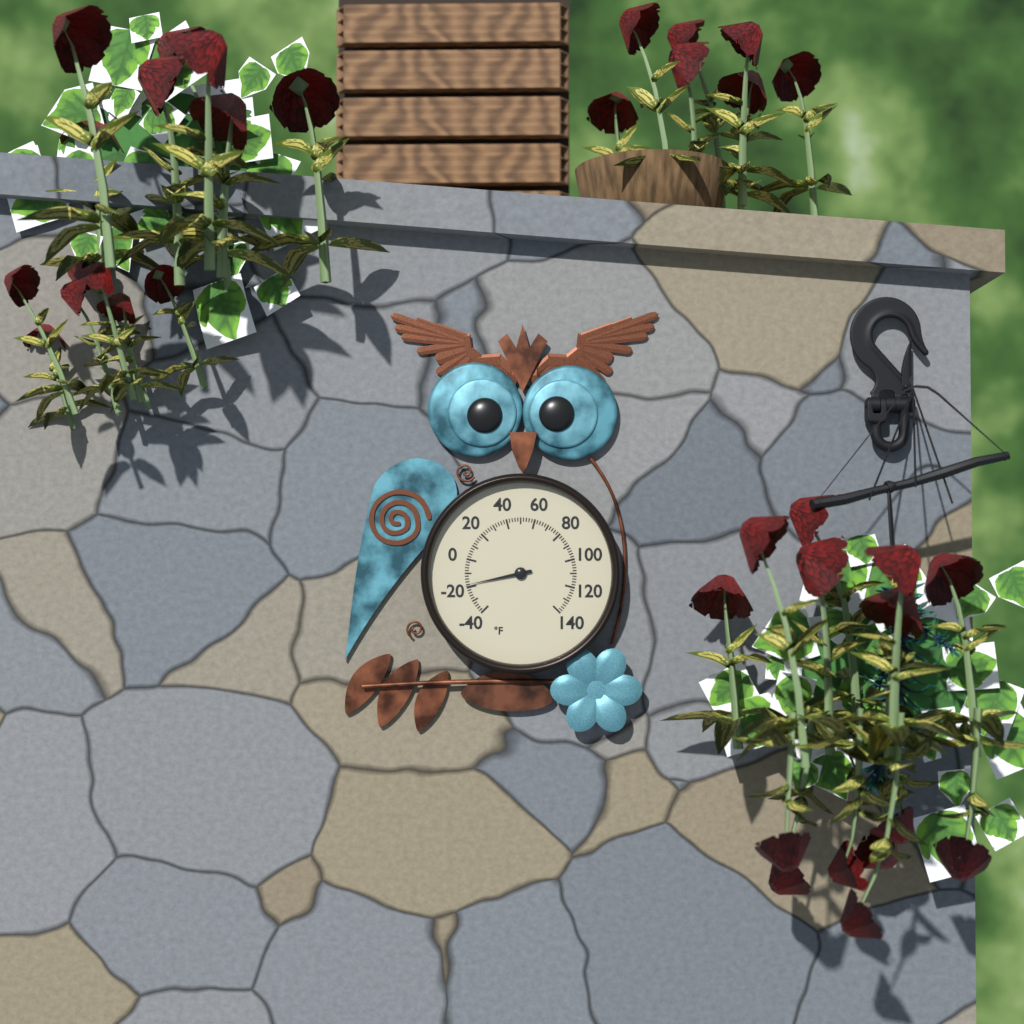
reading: -18 °F
